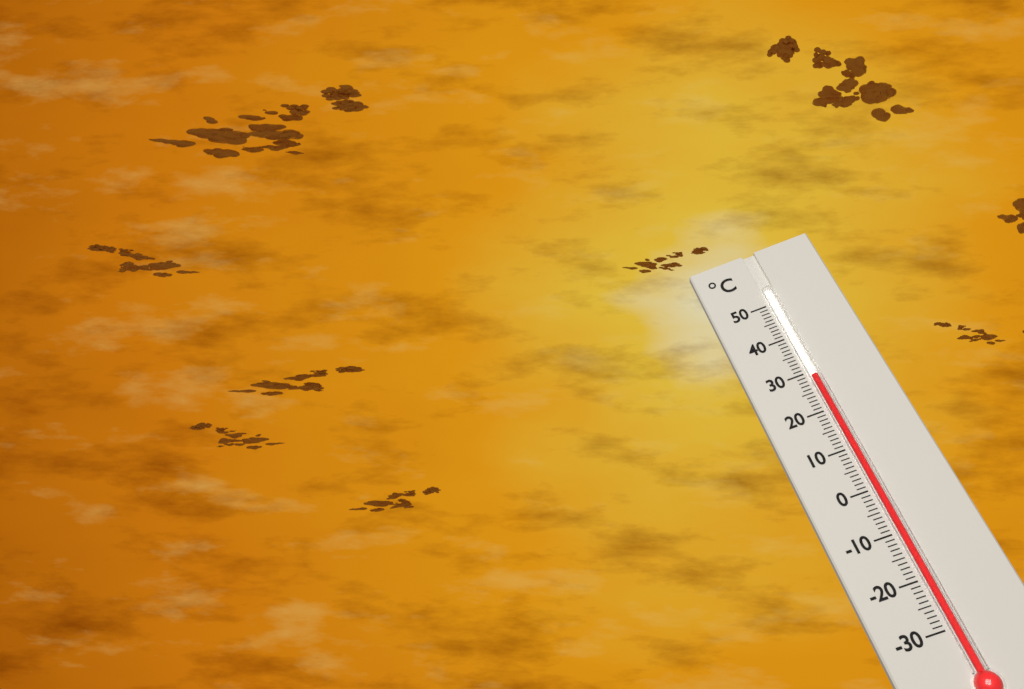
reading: 29 °C
